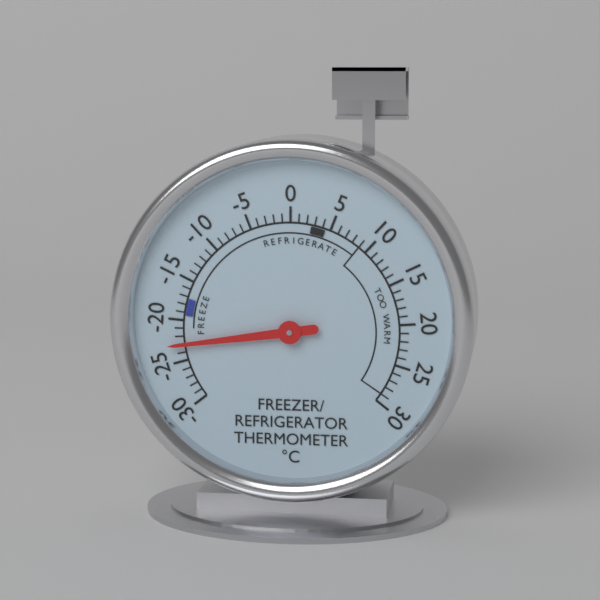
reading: -23 °C
